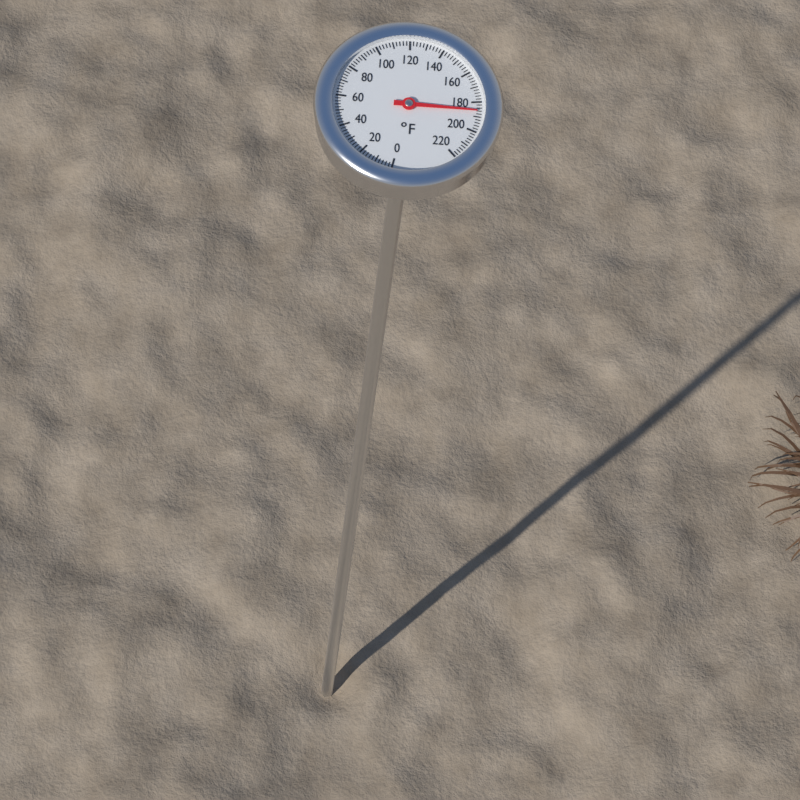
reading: 186 °F
